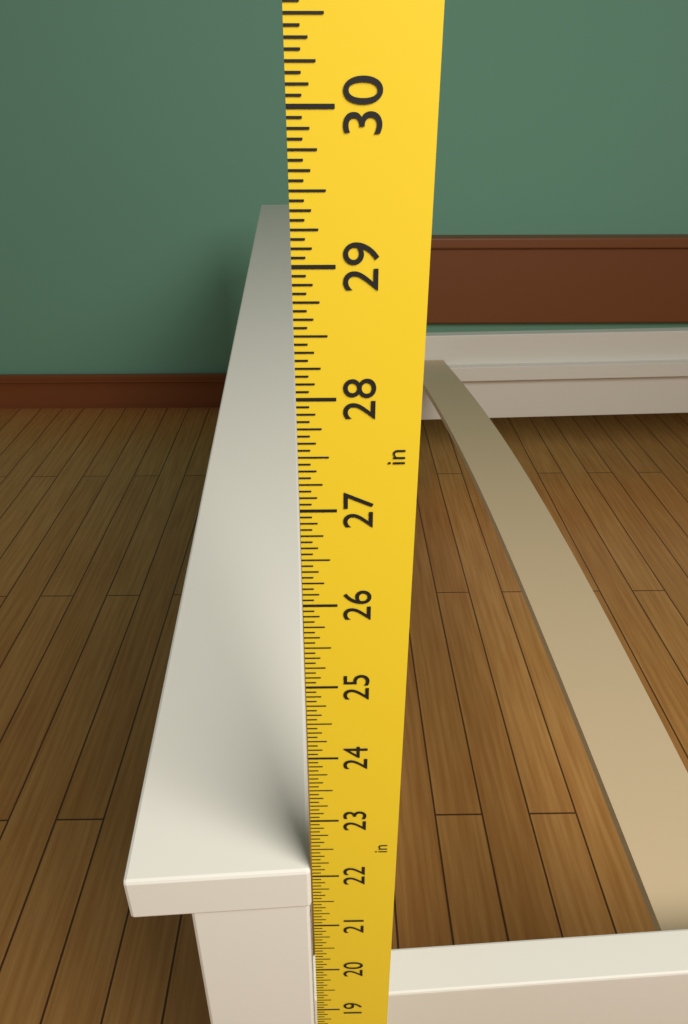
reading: 22.1250 in
